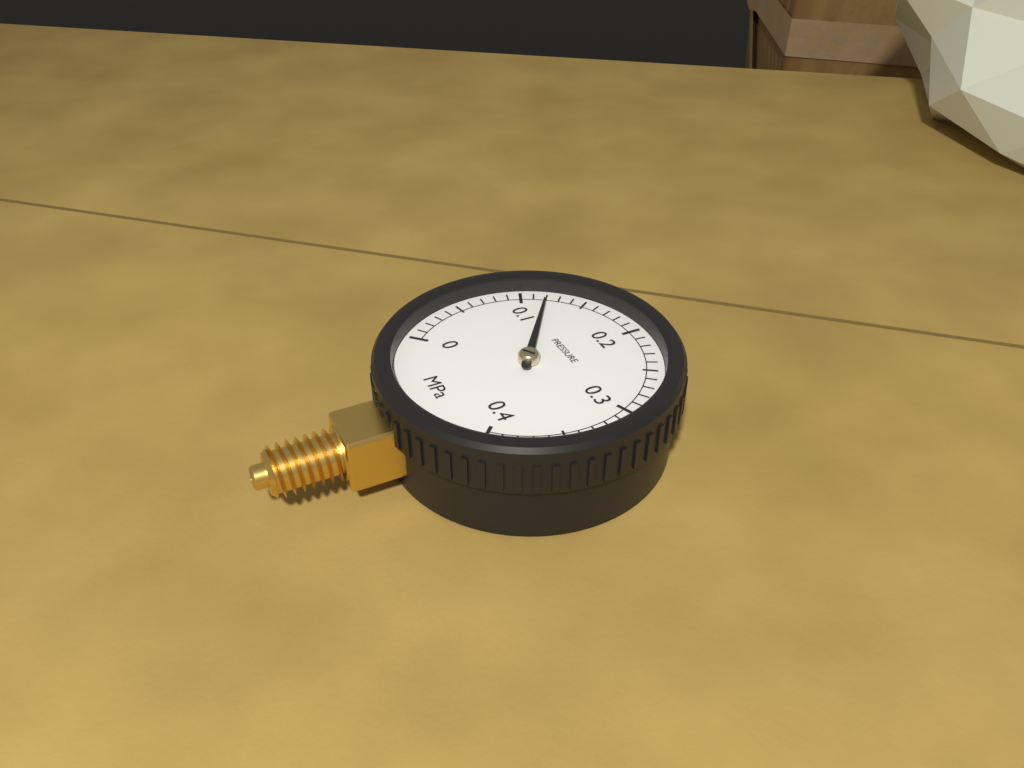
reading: 0.12 MPa
